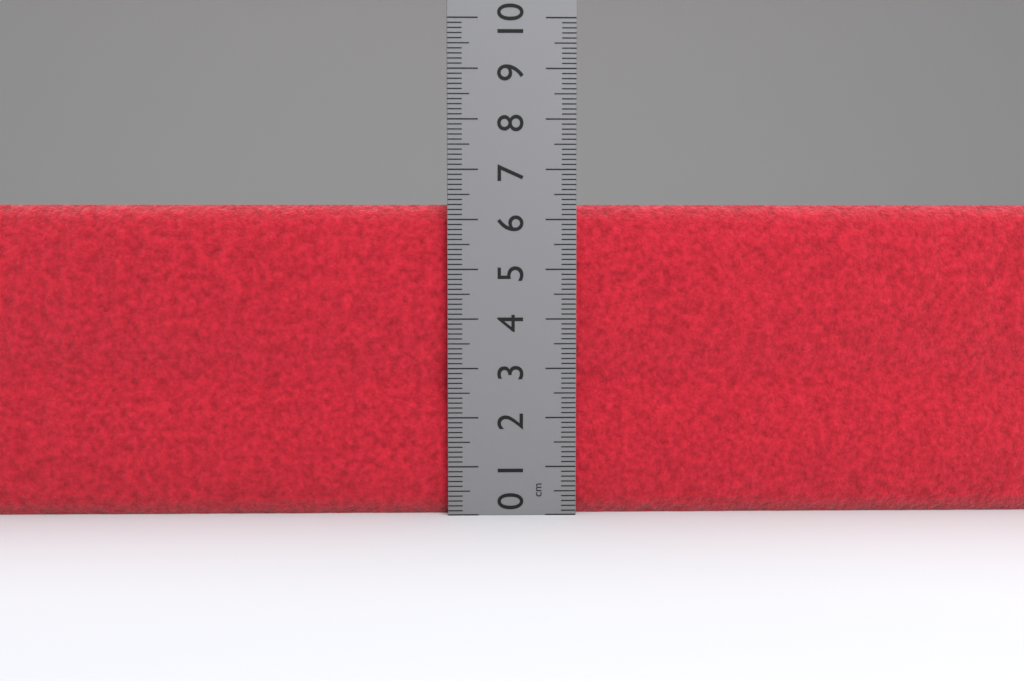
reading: 6.3 cm
